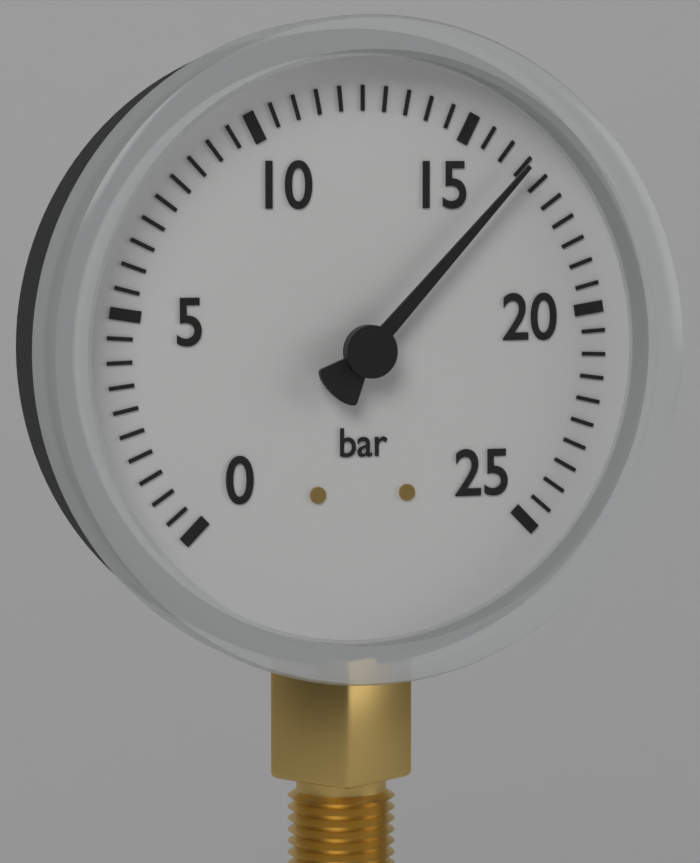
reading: 16.5 bar
